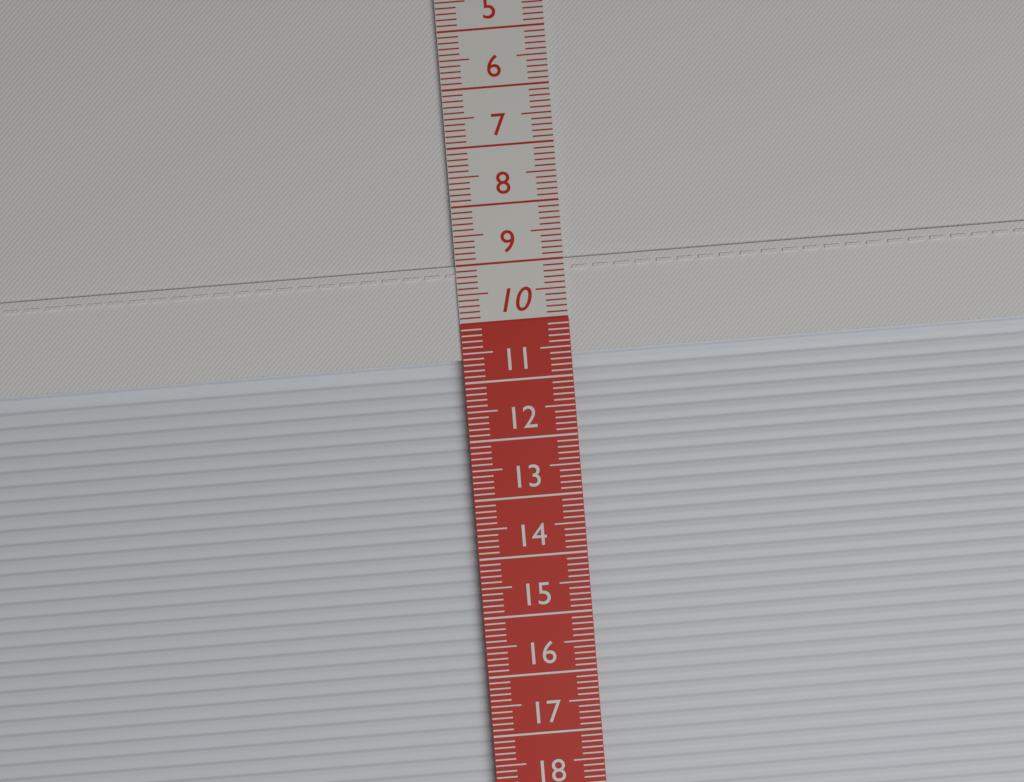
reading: 10.6 cm
